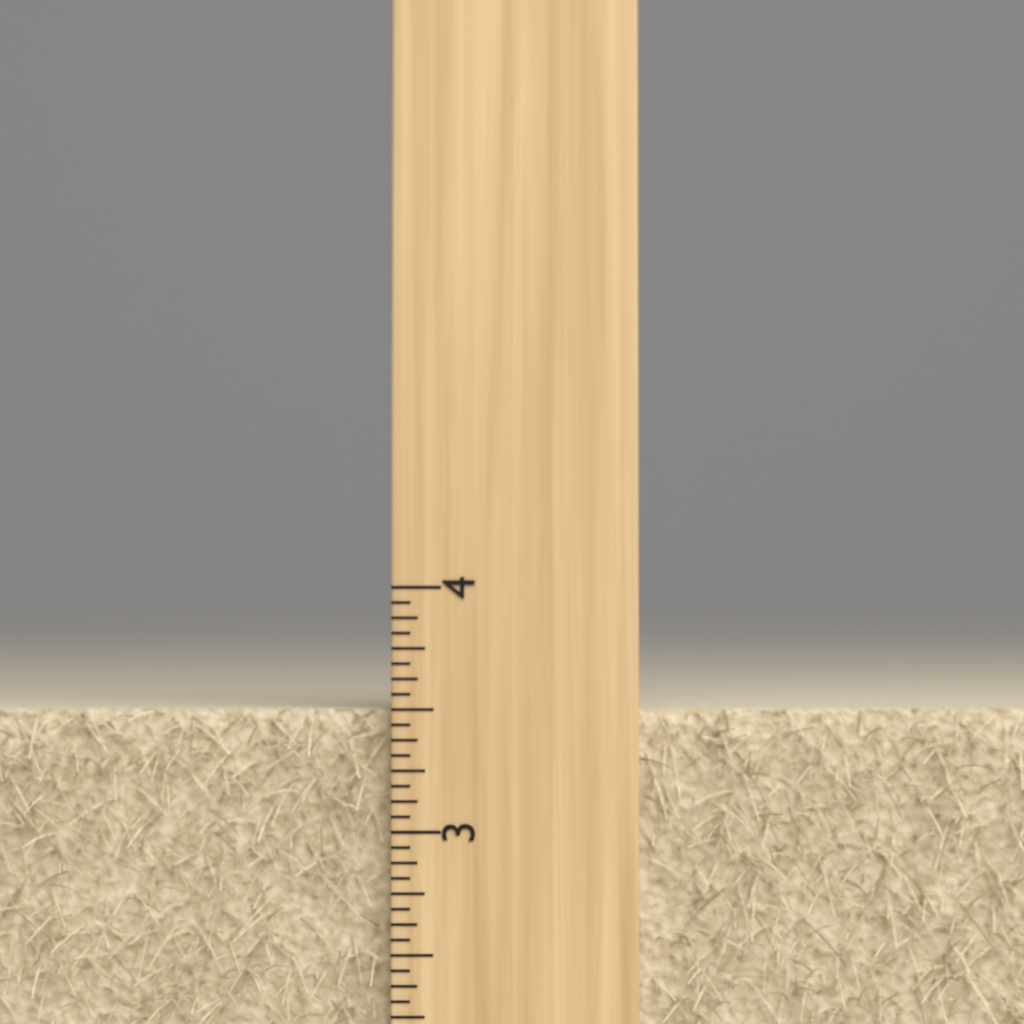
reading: 3.5000 inch
